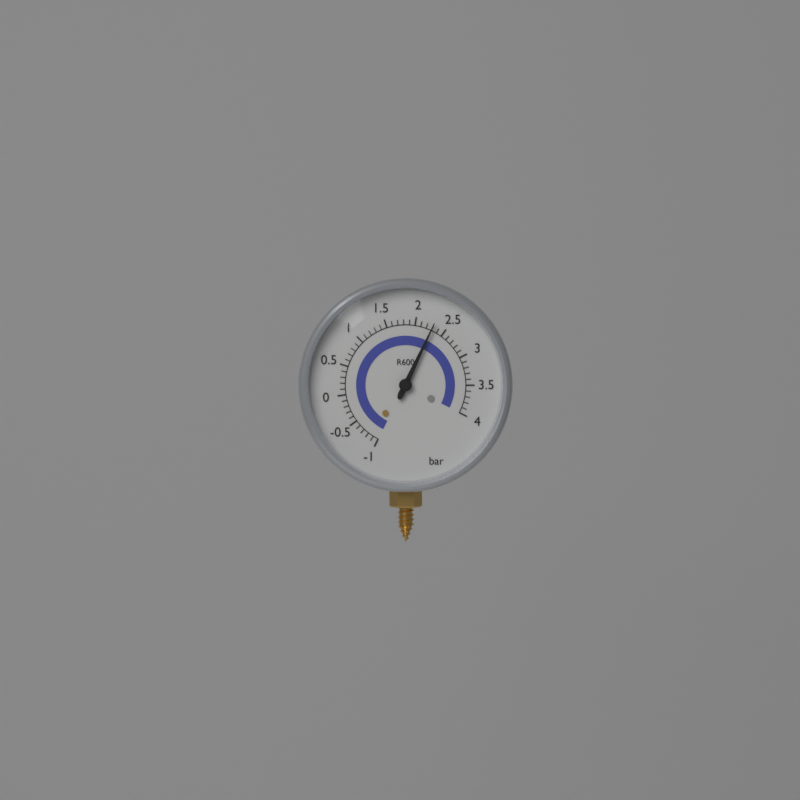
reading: 2.3 bar
